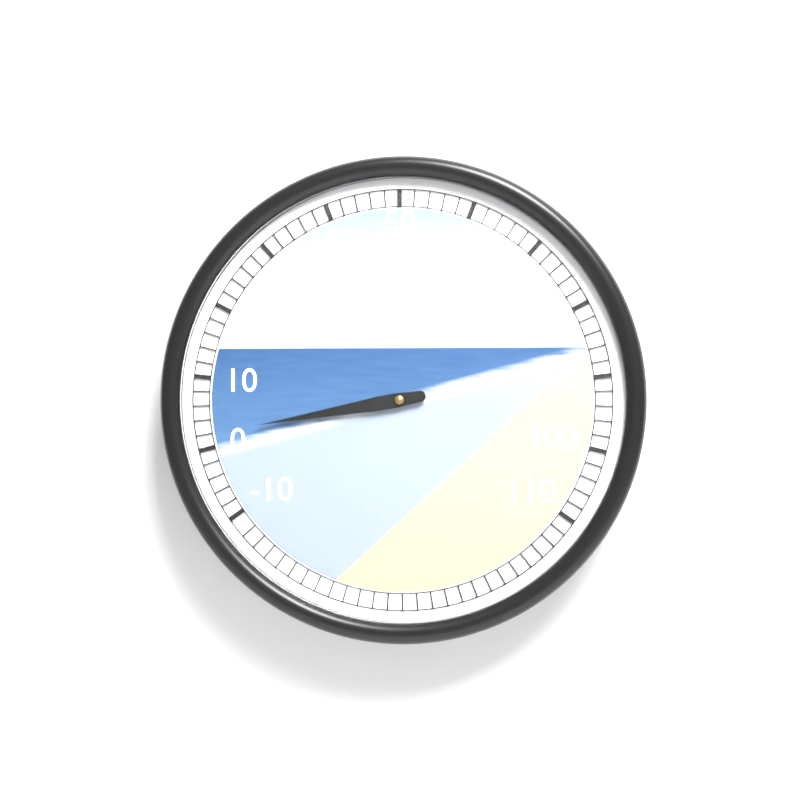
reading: 2 (no unit)
